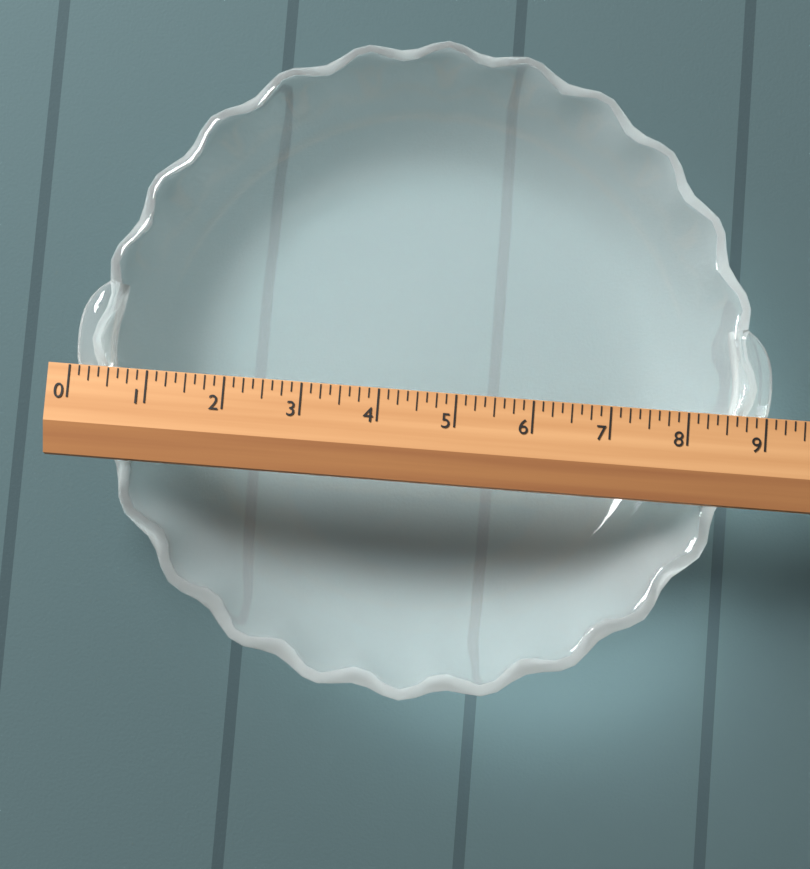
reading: 9.125 (no unit)
